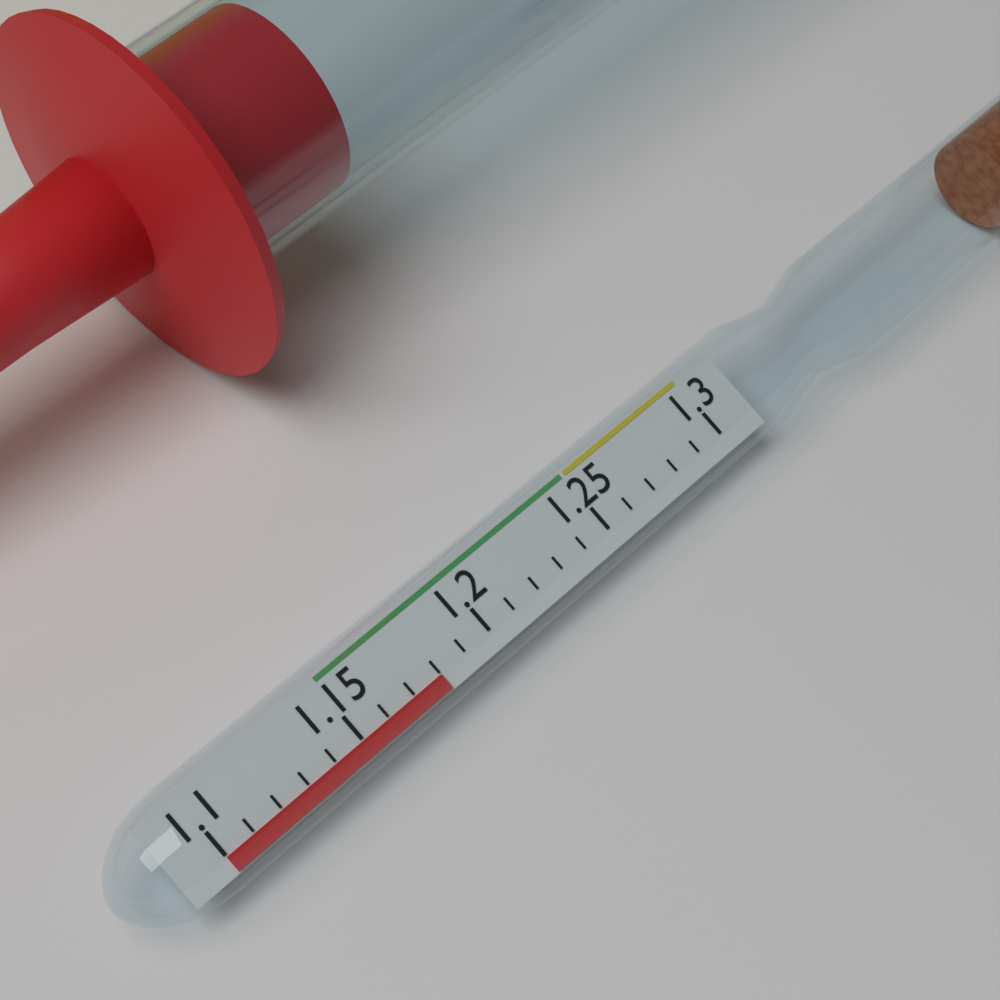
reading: 1.18 (no unit)
